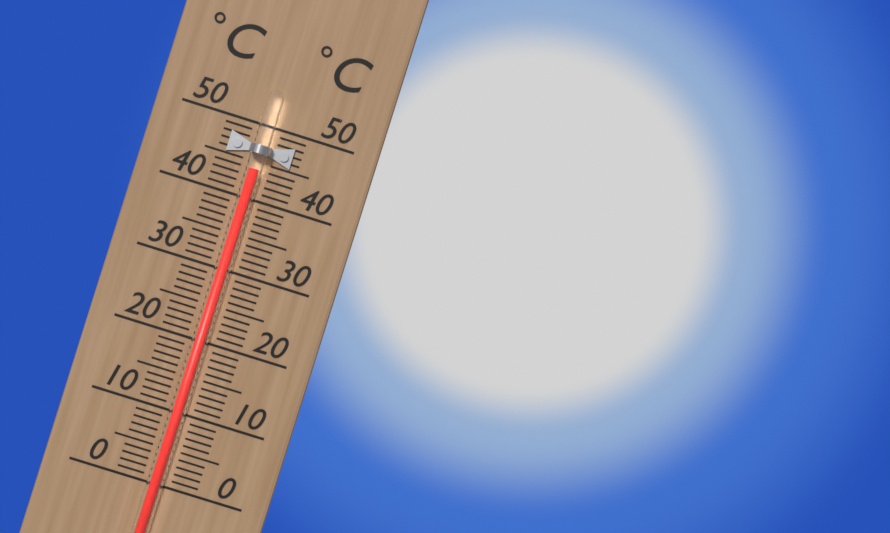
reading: 44 °C
